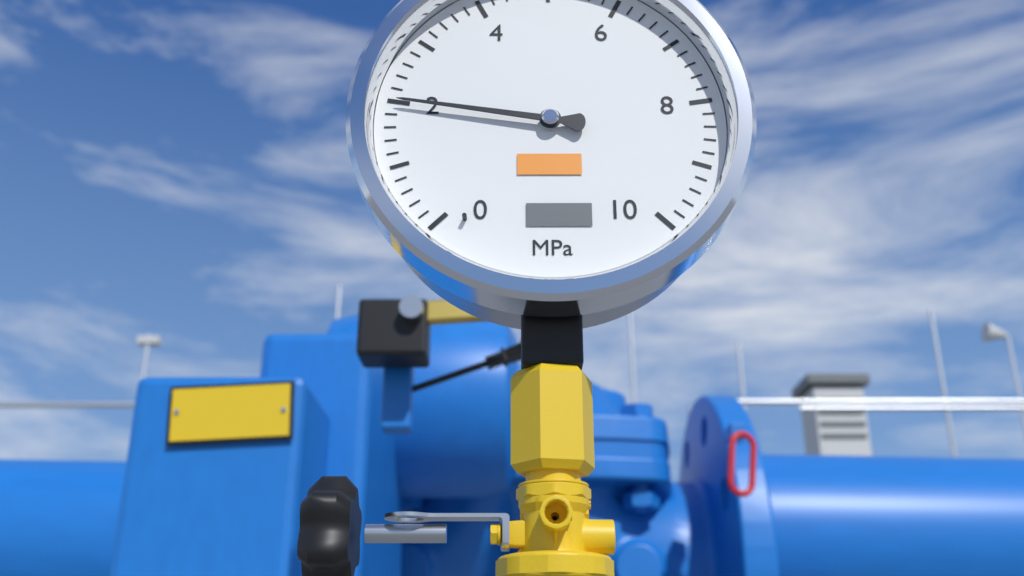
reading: 2.0 MPa
